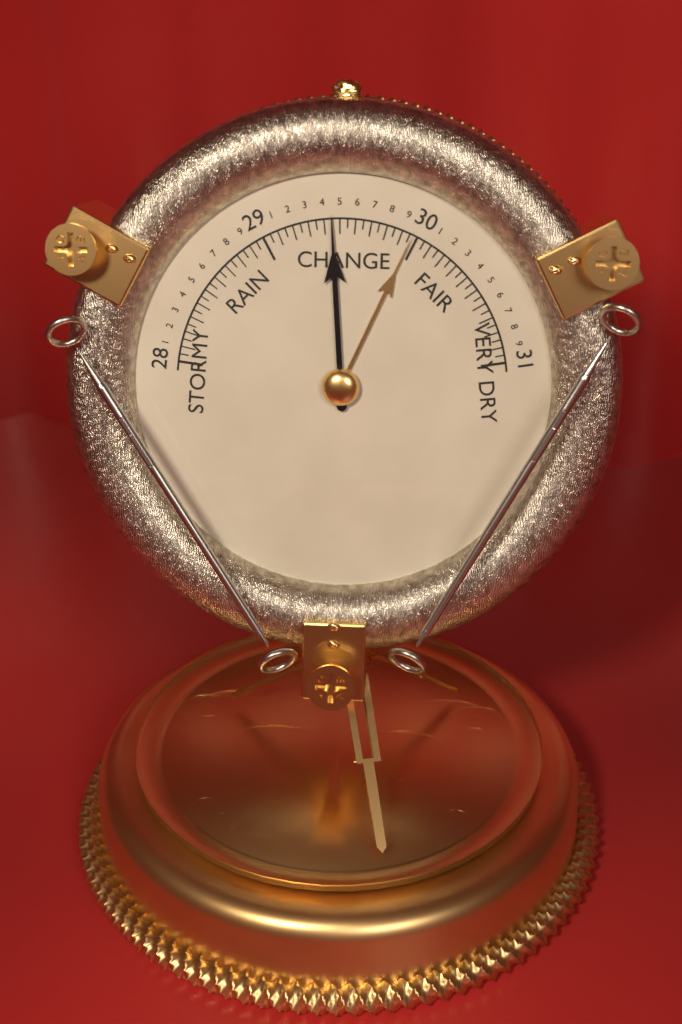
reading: 29.45 (no unit)
